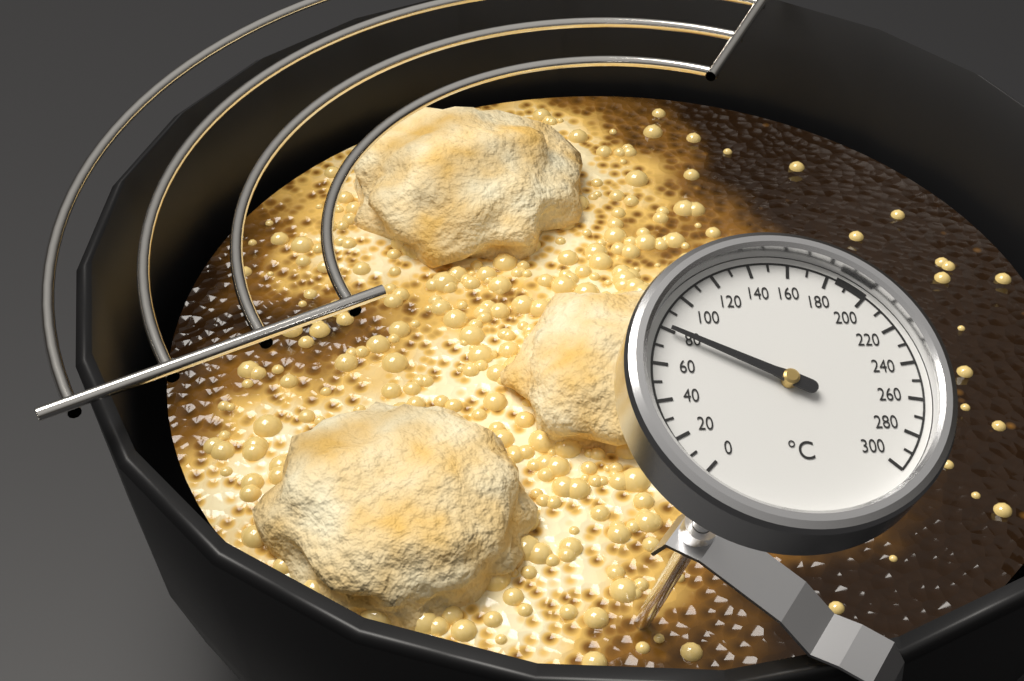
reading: 80 °C
